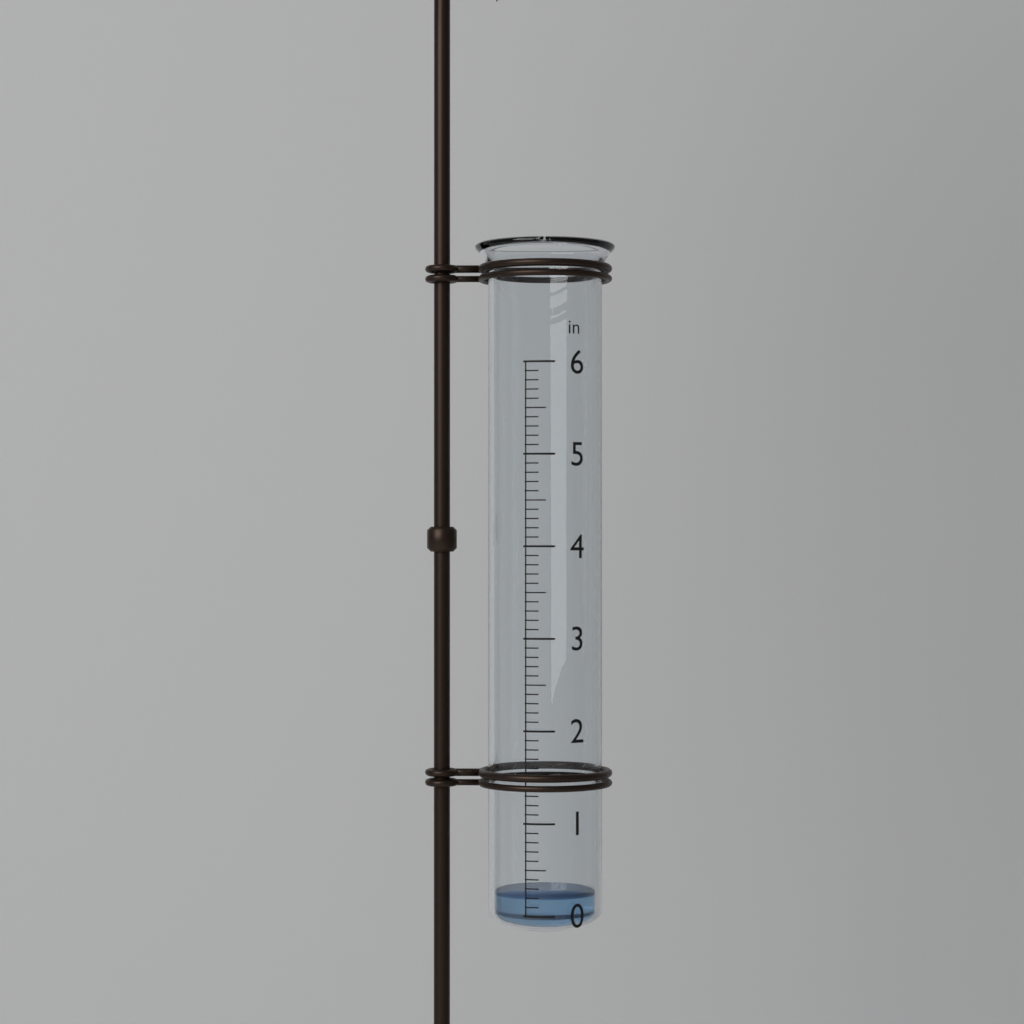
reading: 0.2 in
